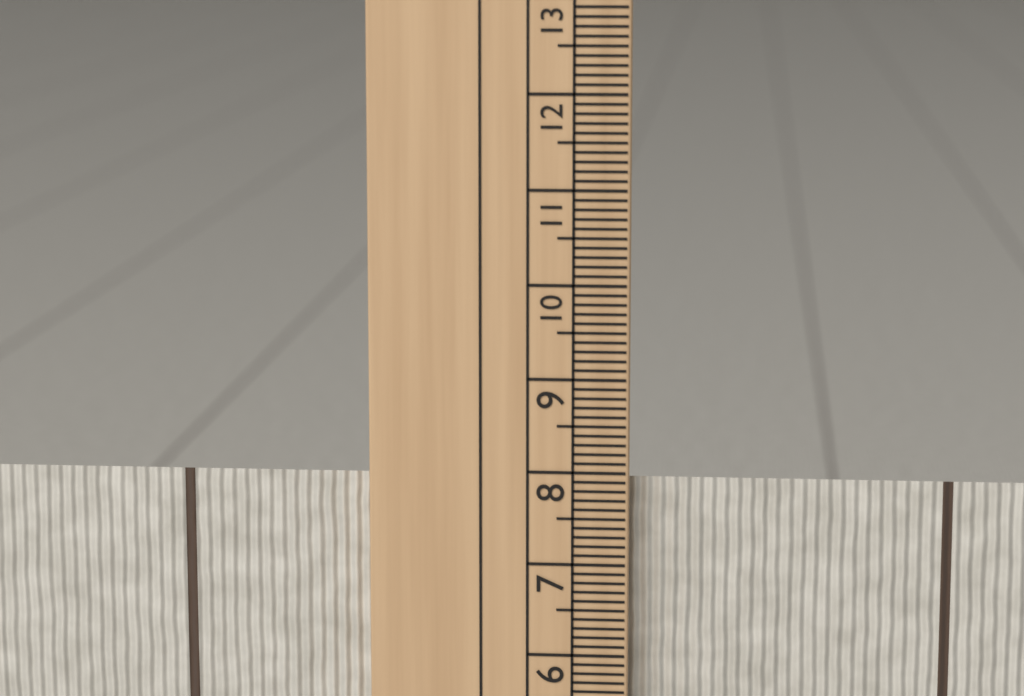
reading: 7.9 cm
